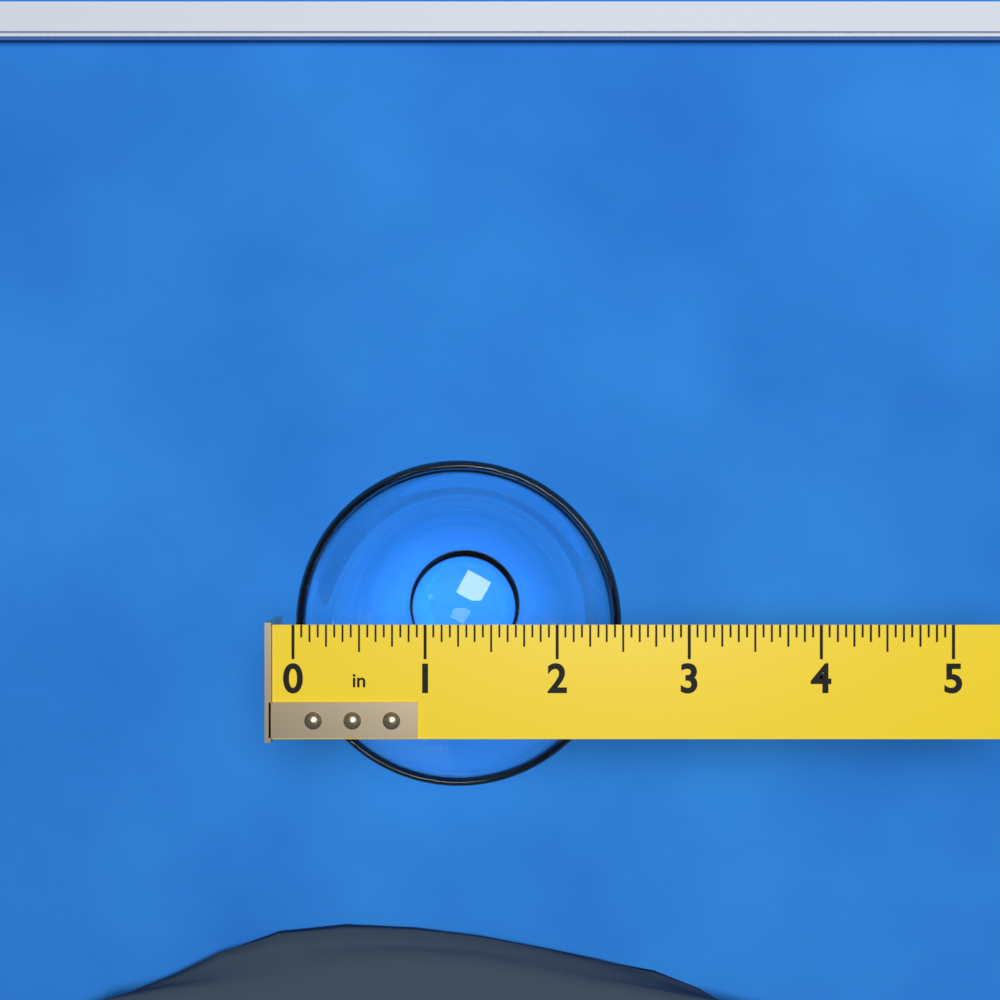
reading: 2.5000 in
